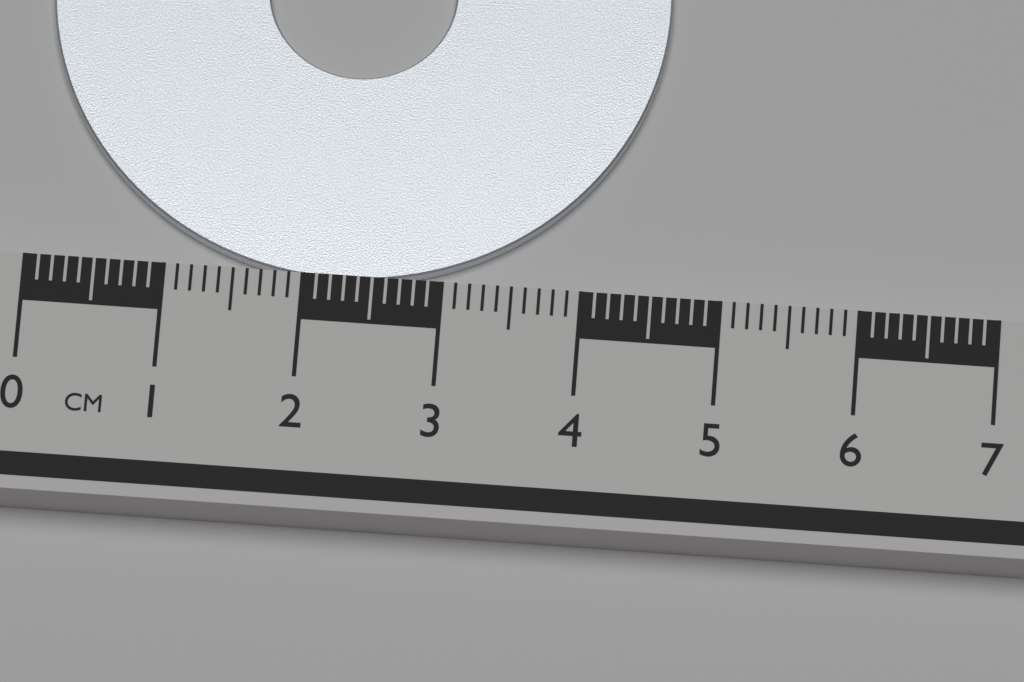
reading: 4.5 cm
